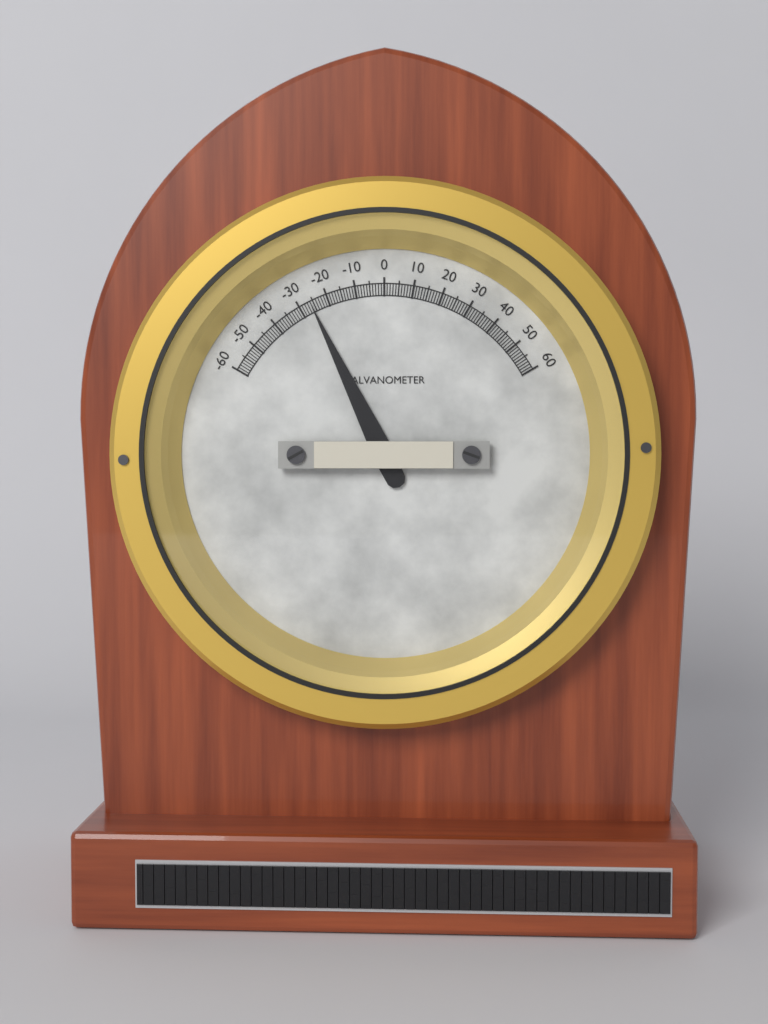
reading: -26 (no unit)
